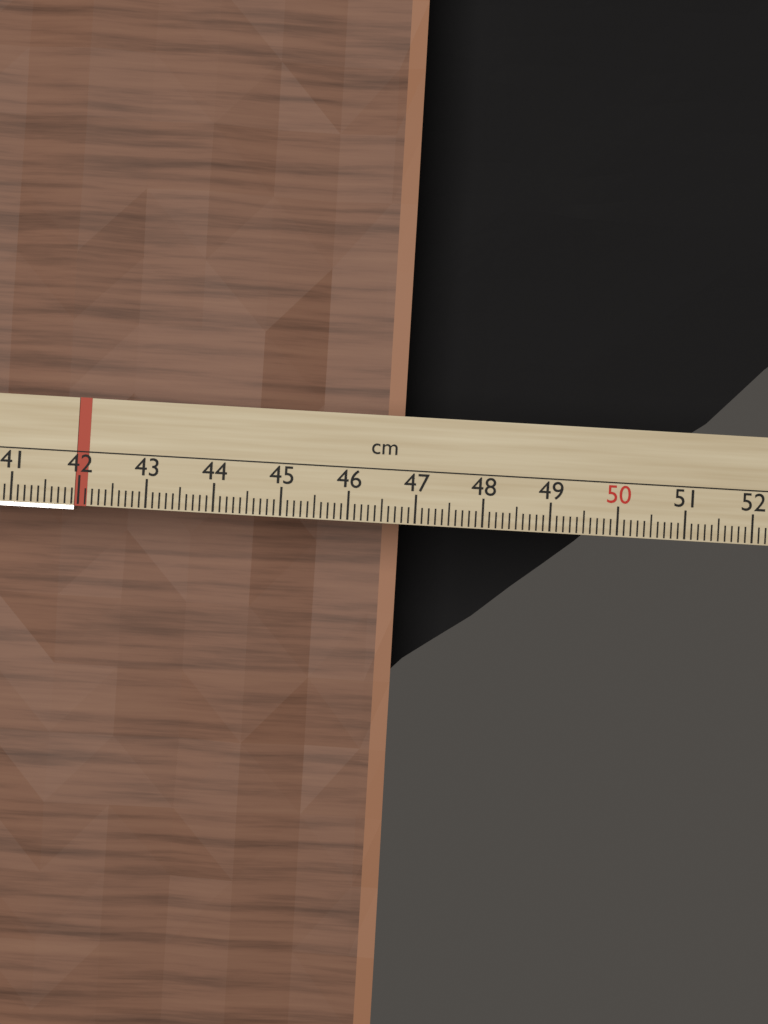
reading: 46.8 cm
